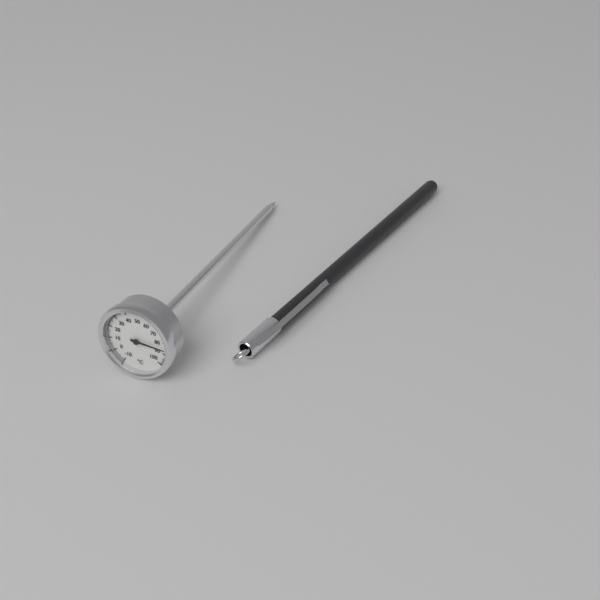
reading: 86 °C
